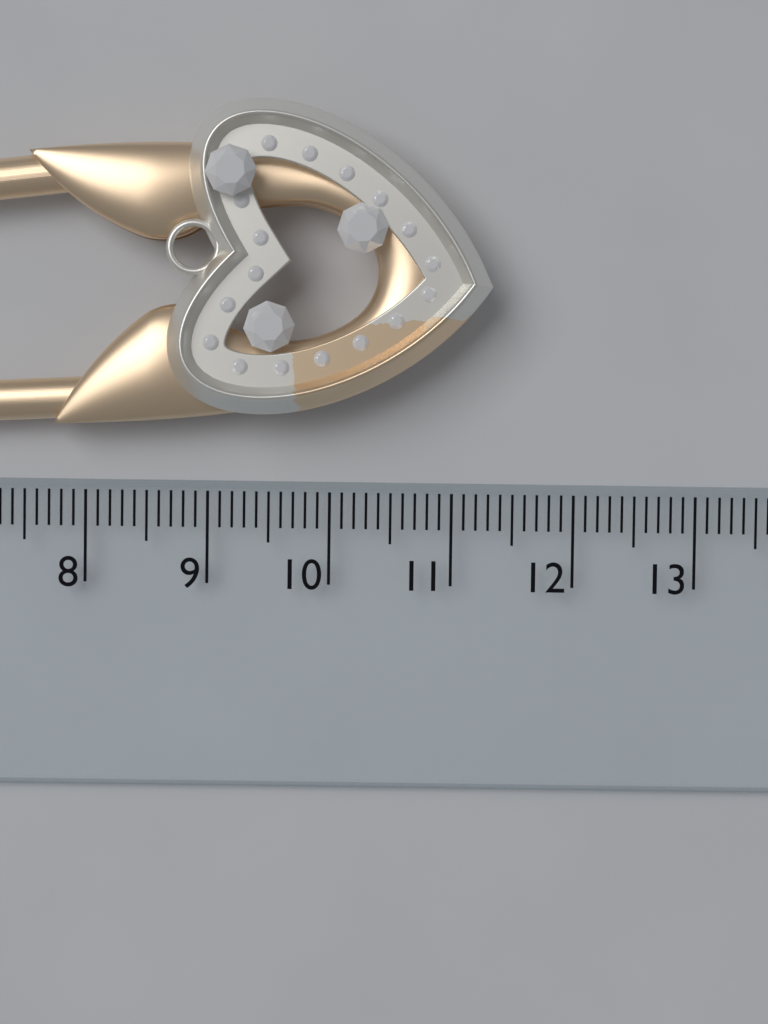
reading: 11.3 cm
